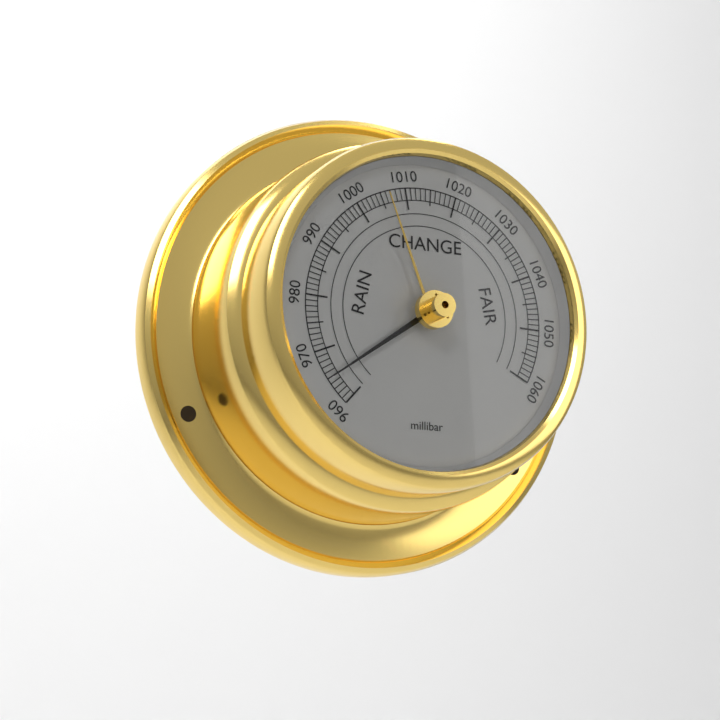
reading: 965 millibar
